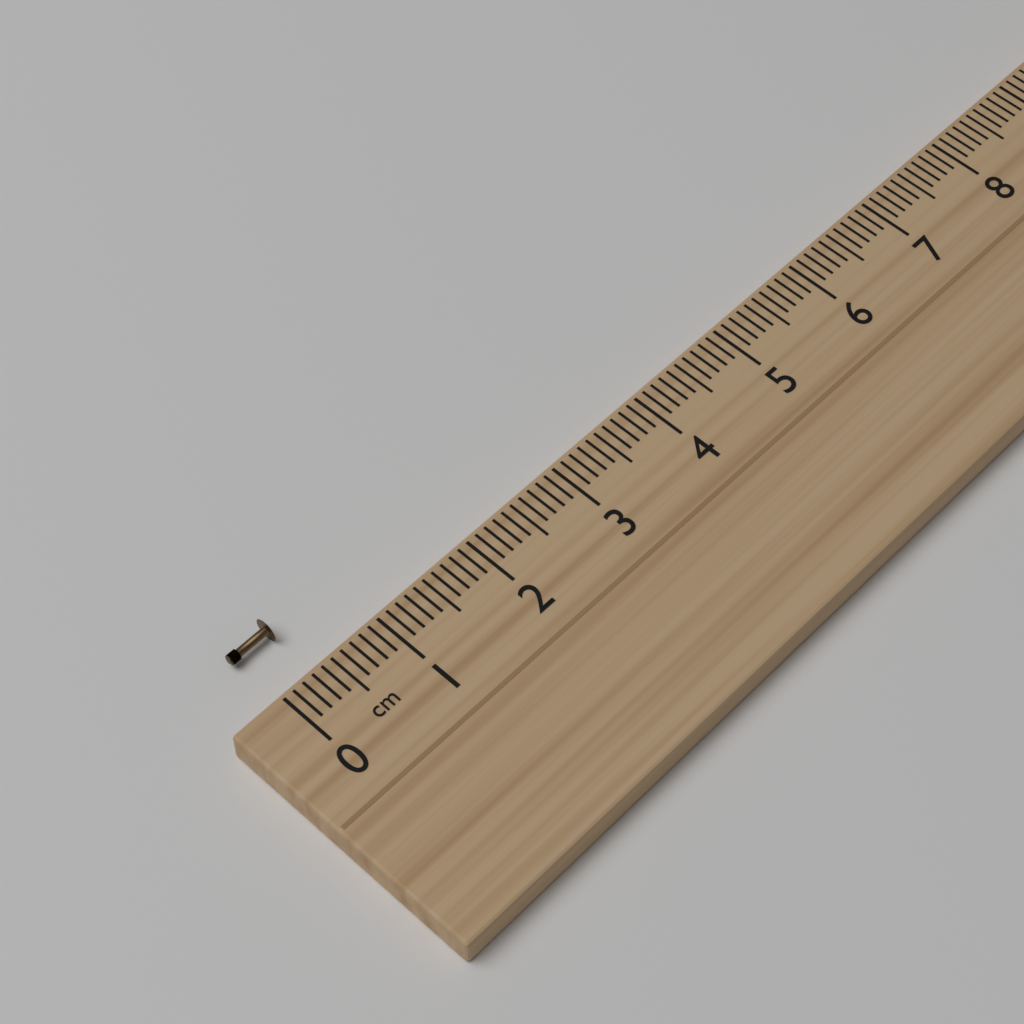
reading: 0.4 cm
